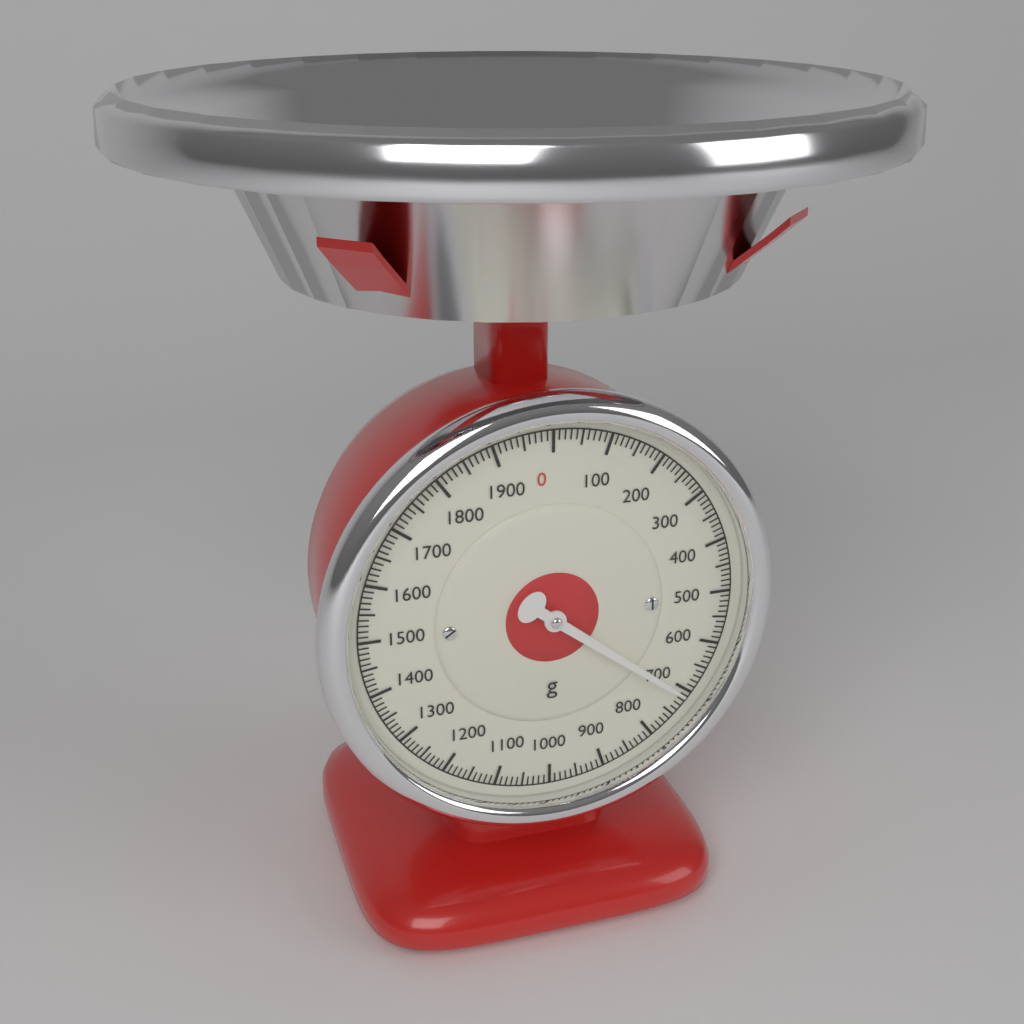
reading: 710 g
